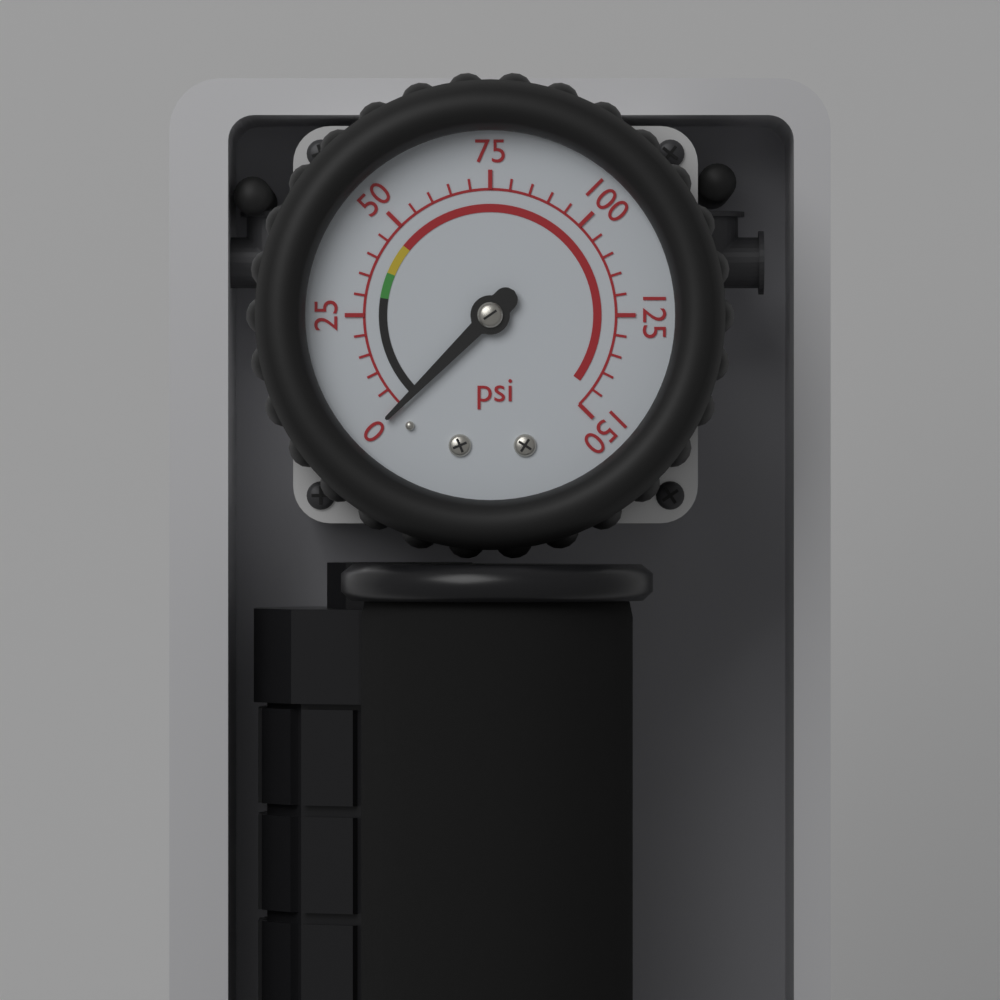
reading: 0 psi
